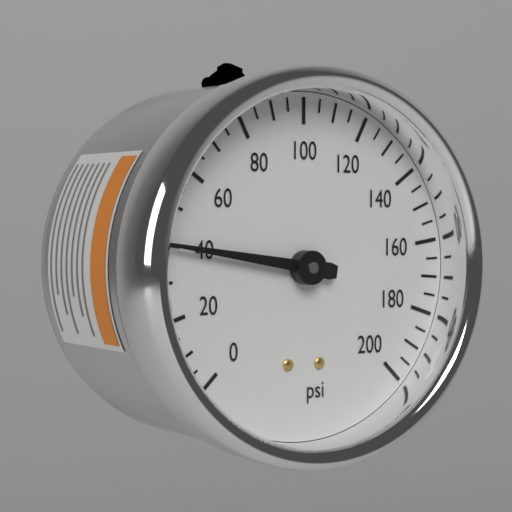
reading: 40 psi
